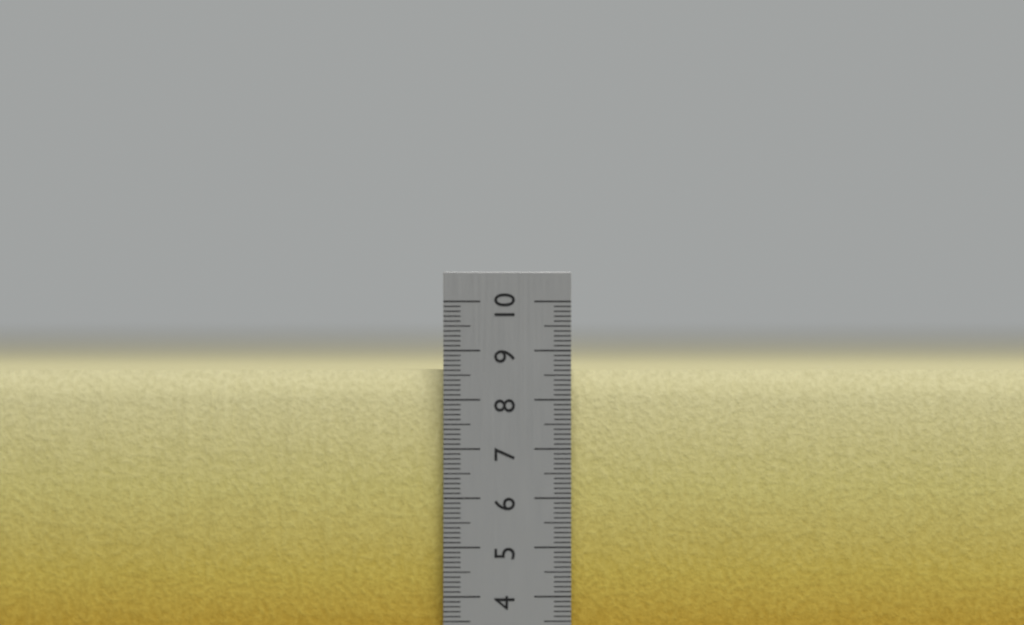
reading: 8.6 cm
